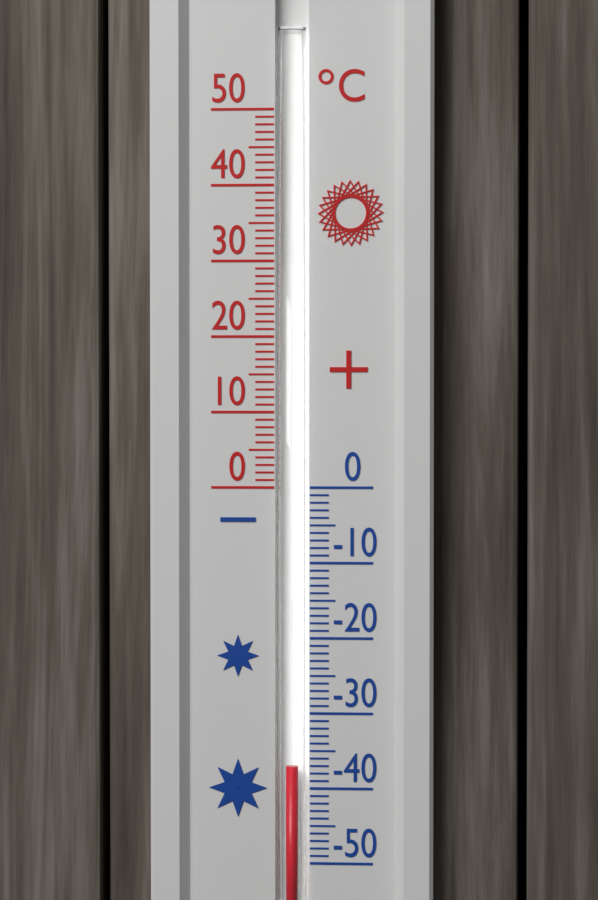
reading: -37 °C
